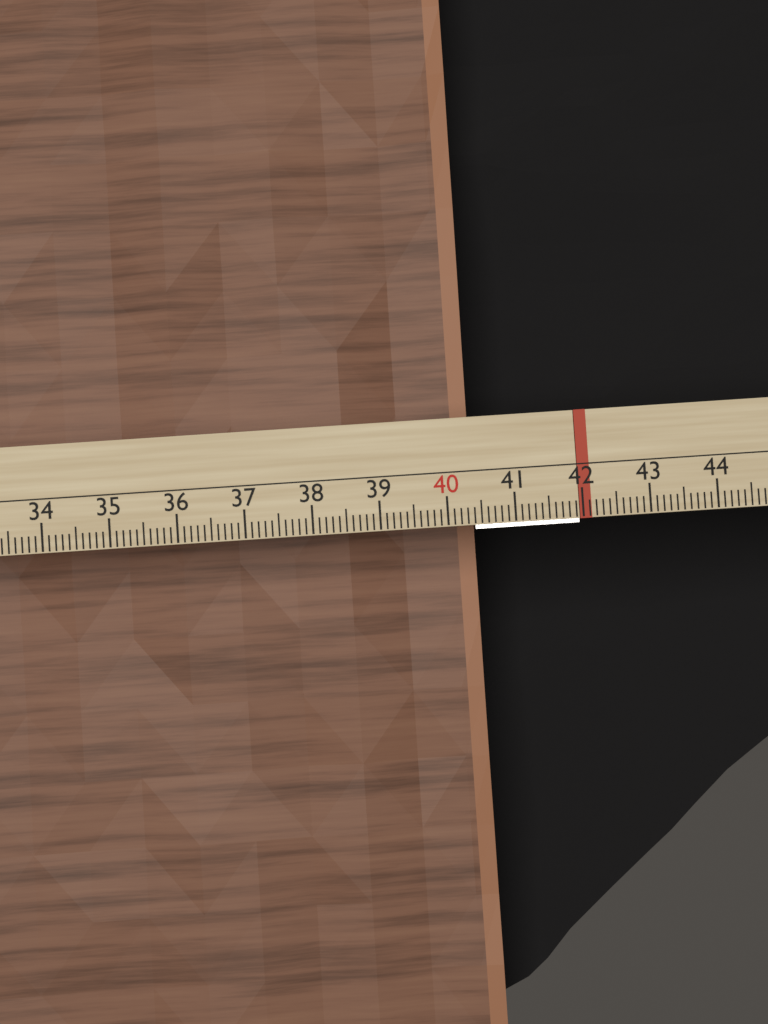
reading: 40.5 cm
